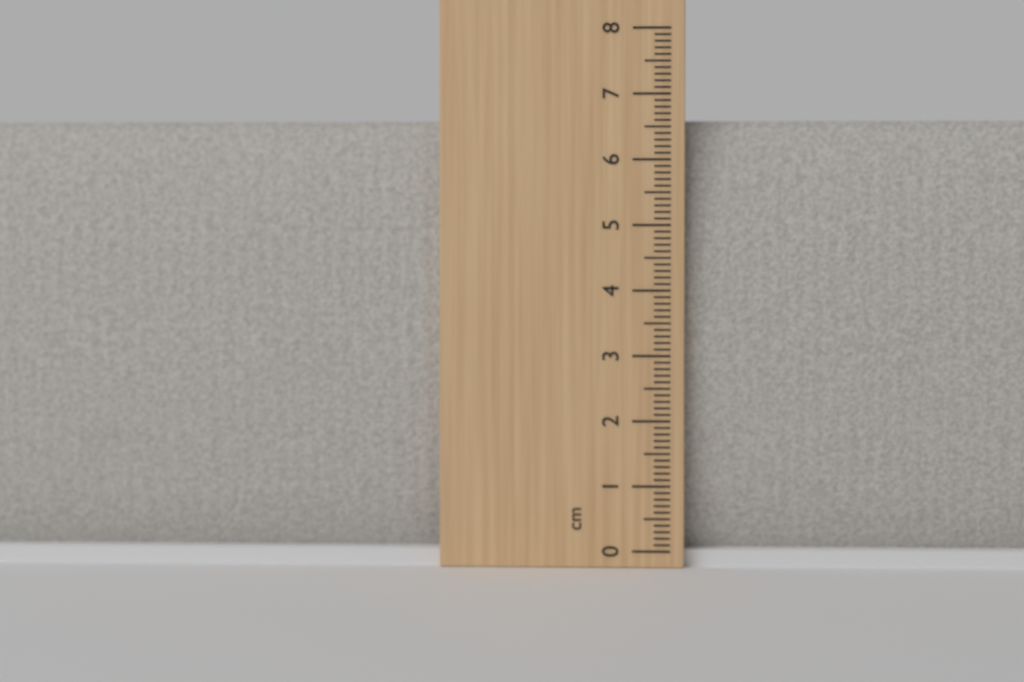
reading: 6.6 cm
